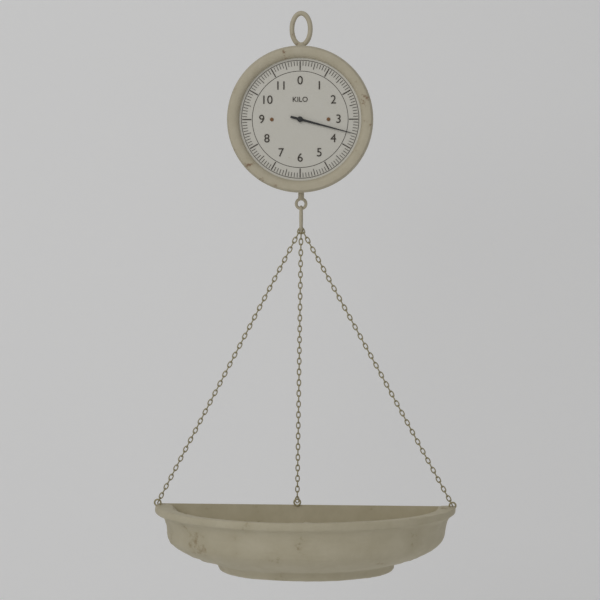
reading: 3.5 kg
